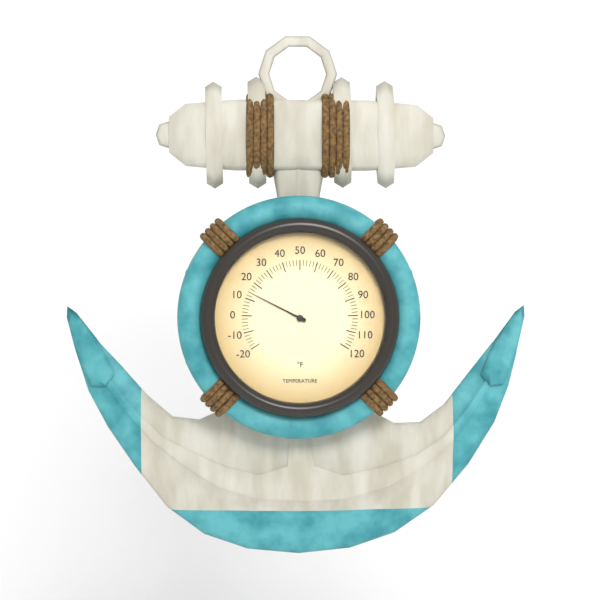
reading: 14 °F
